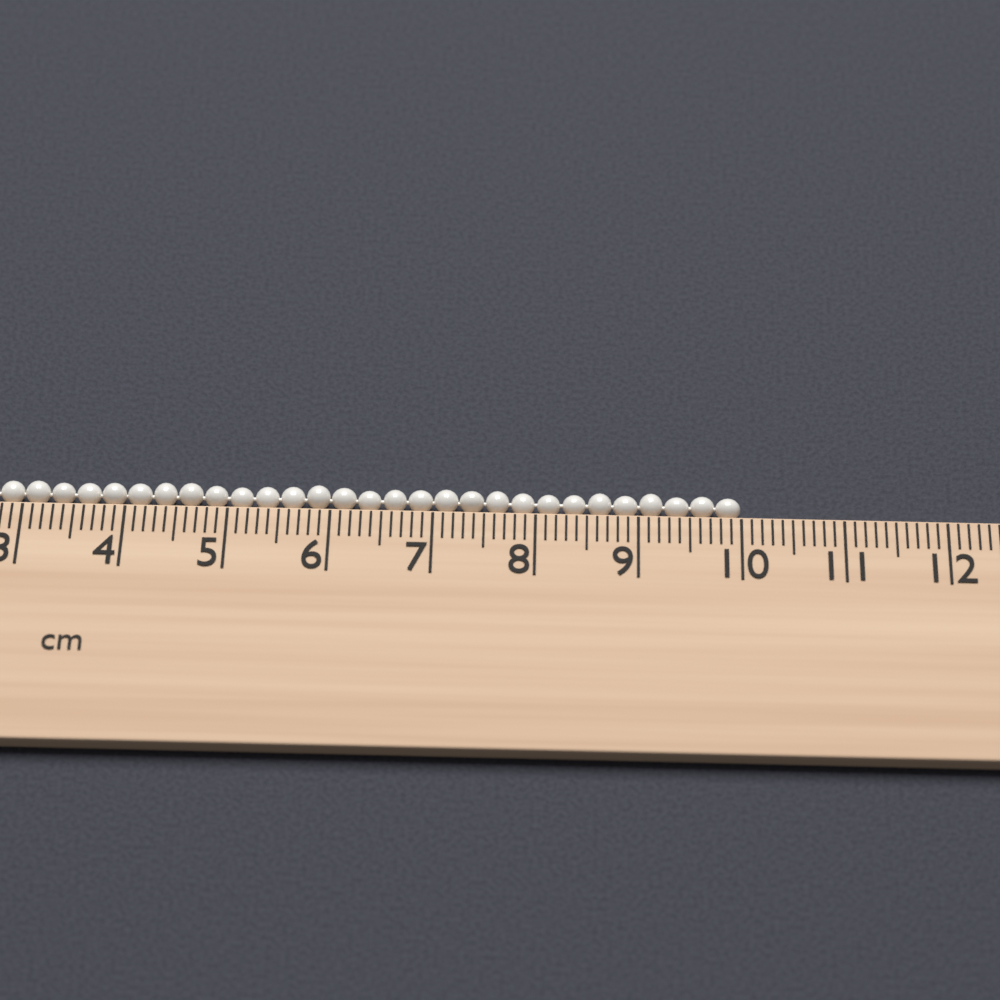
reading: 10.0 cm
